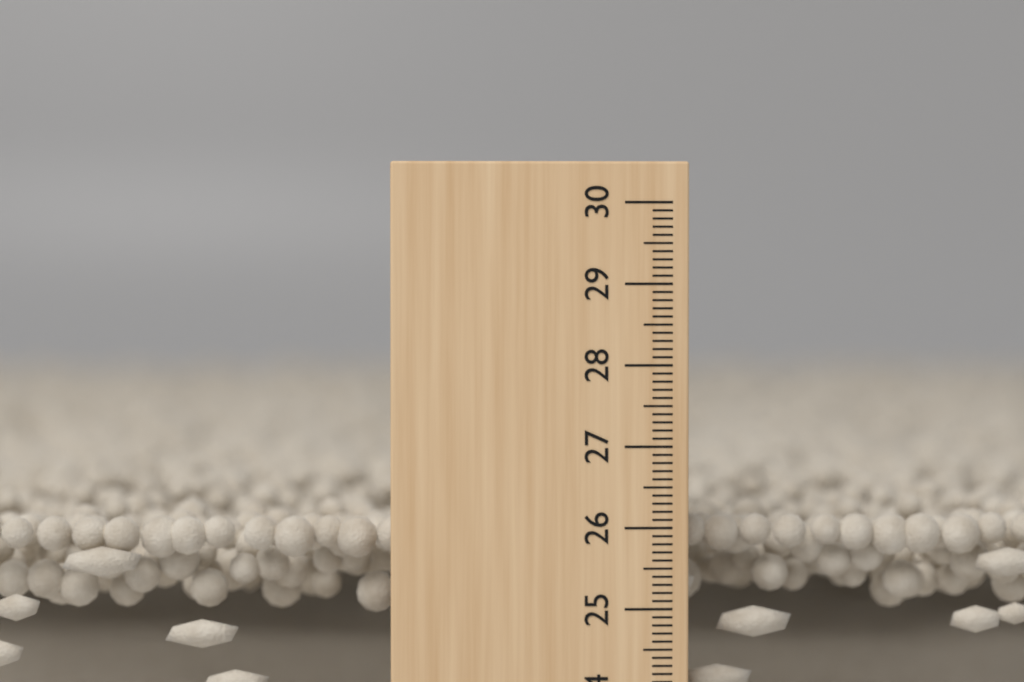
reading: 26.1 cm
